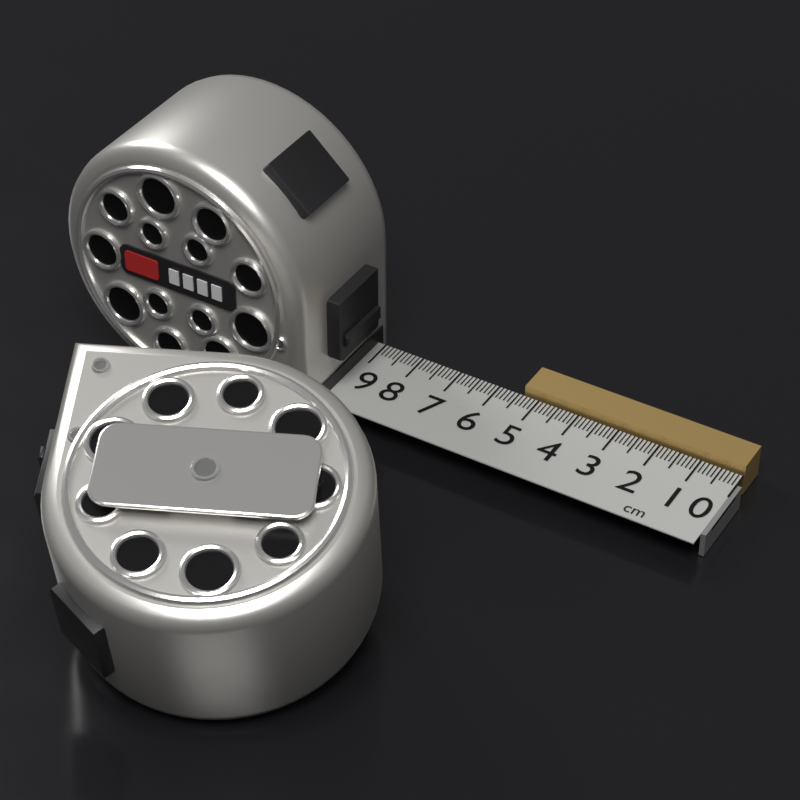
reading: 5.4 cm
